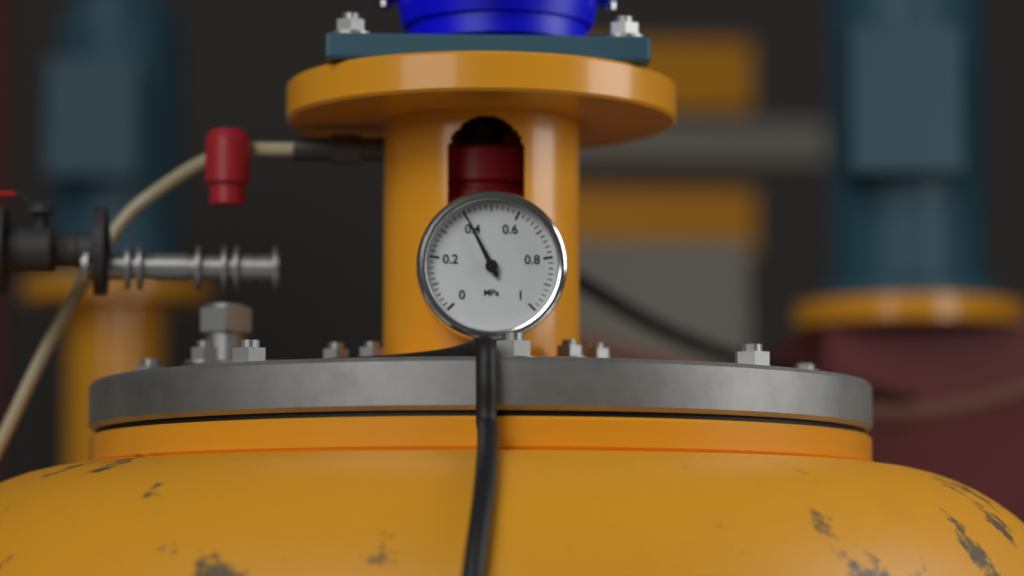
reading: 0.40 MPa
